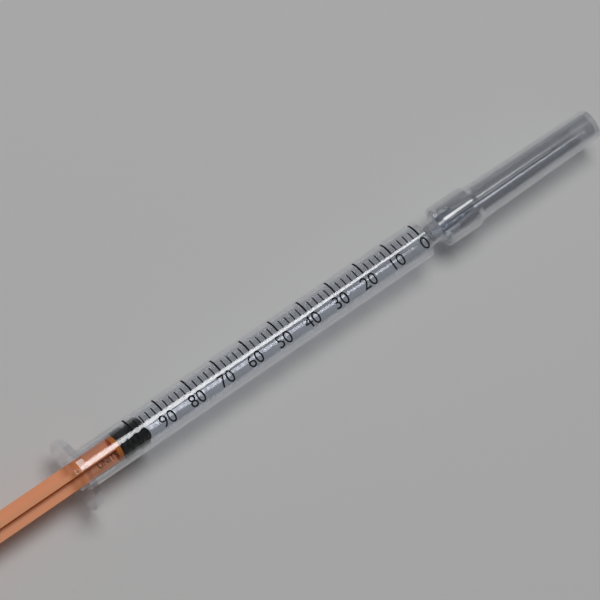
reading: 96 units
